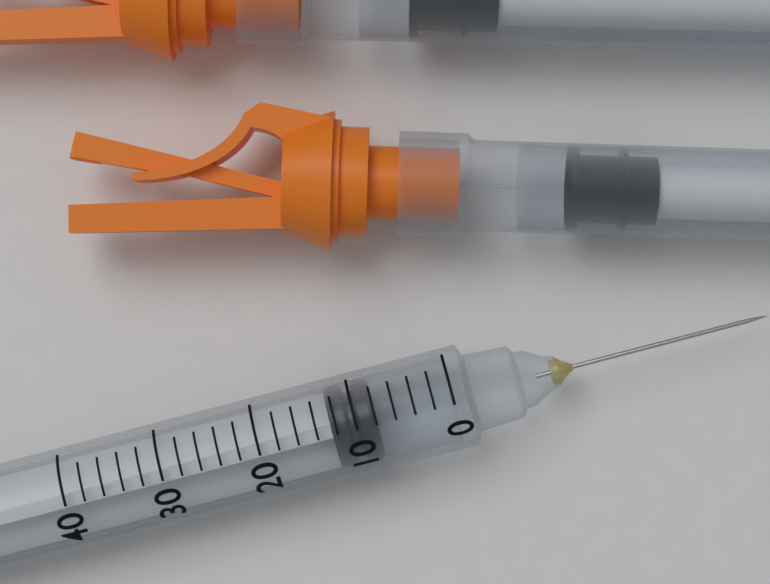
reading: 8 (no unit)
